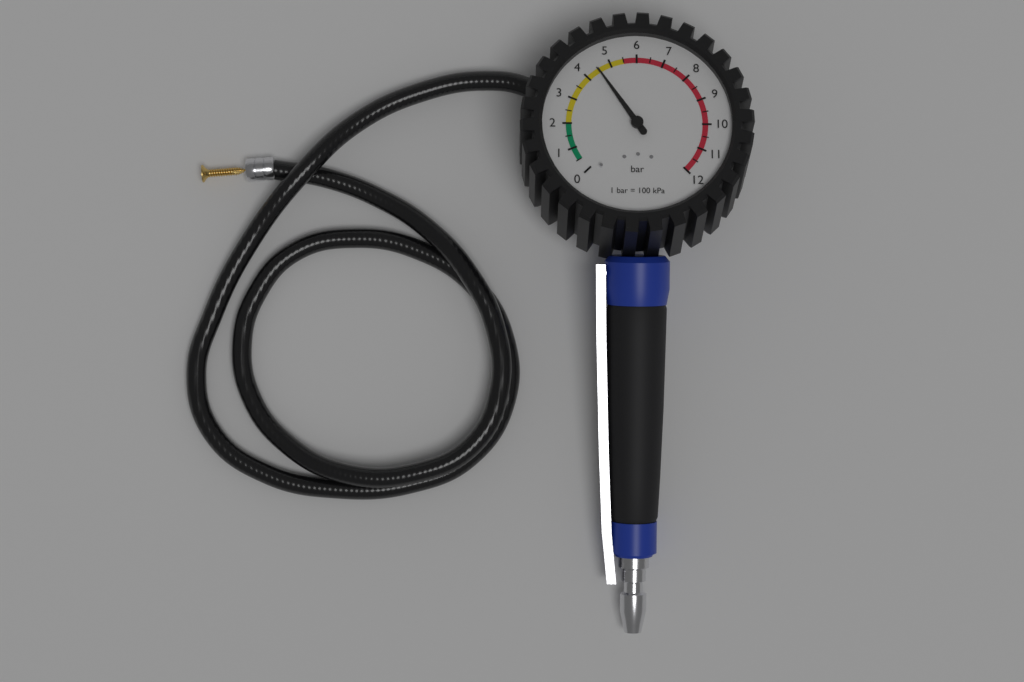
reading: 4.5 bar
